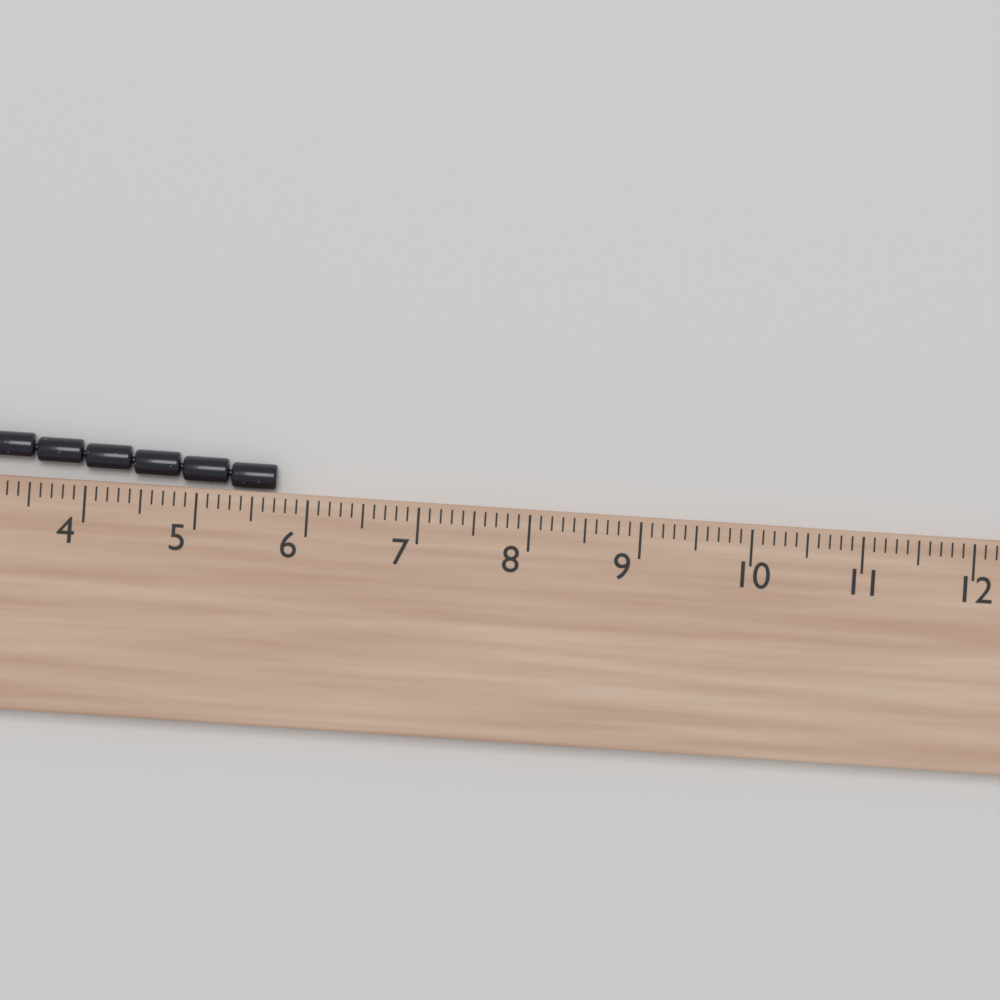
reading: 5.7 cm
